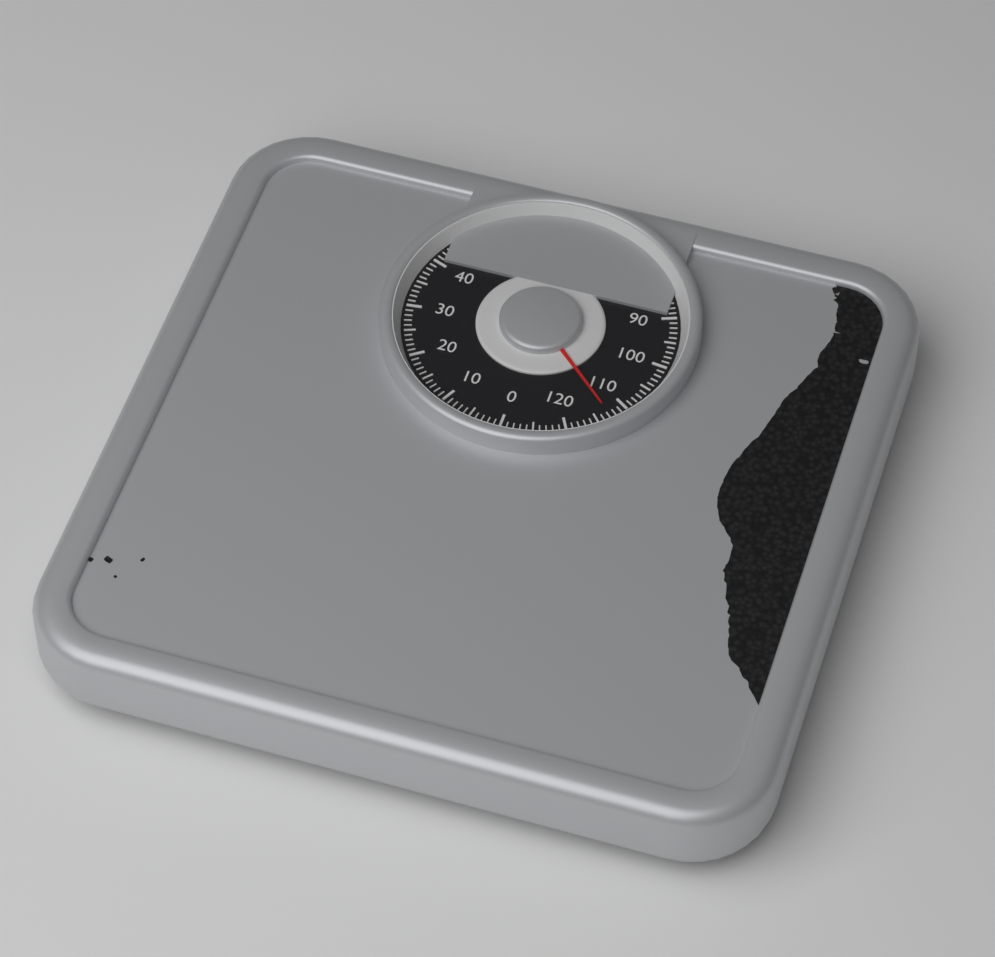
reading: 113 kg
